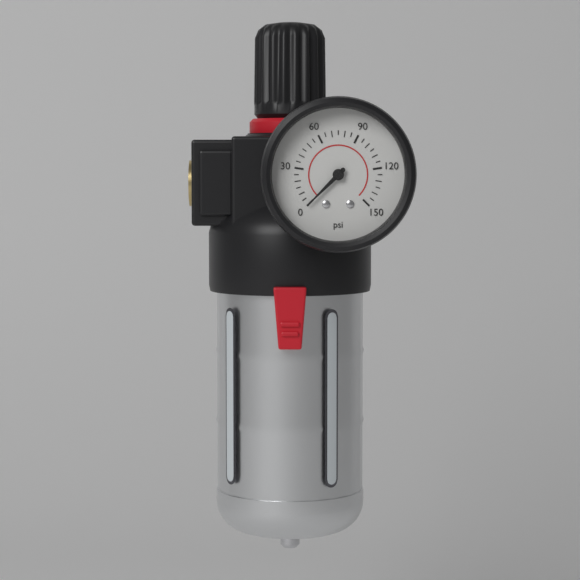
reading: 0 psi
